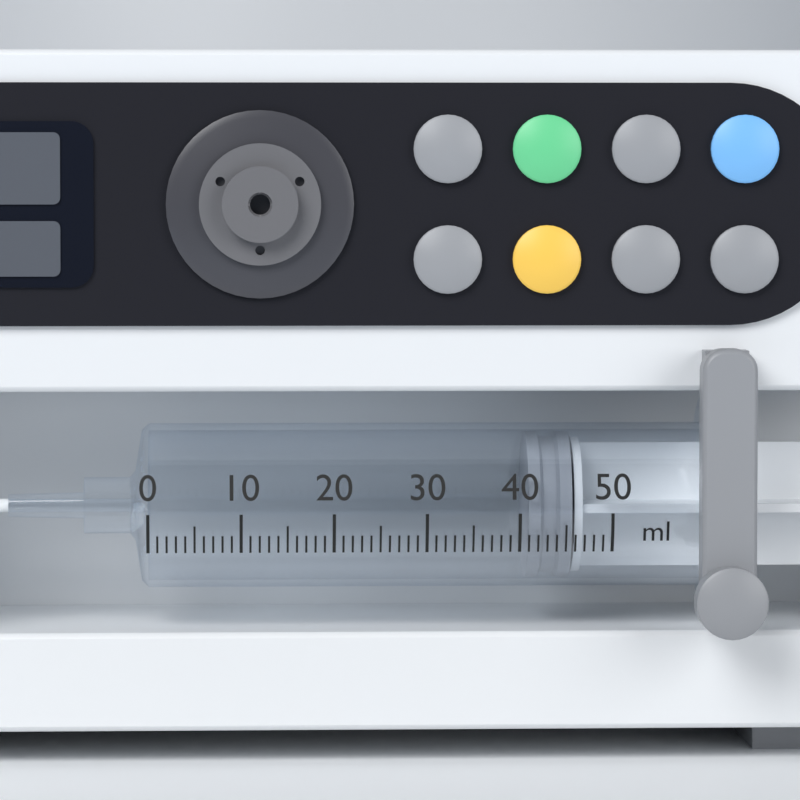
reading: 41 ml
